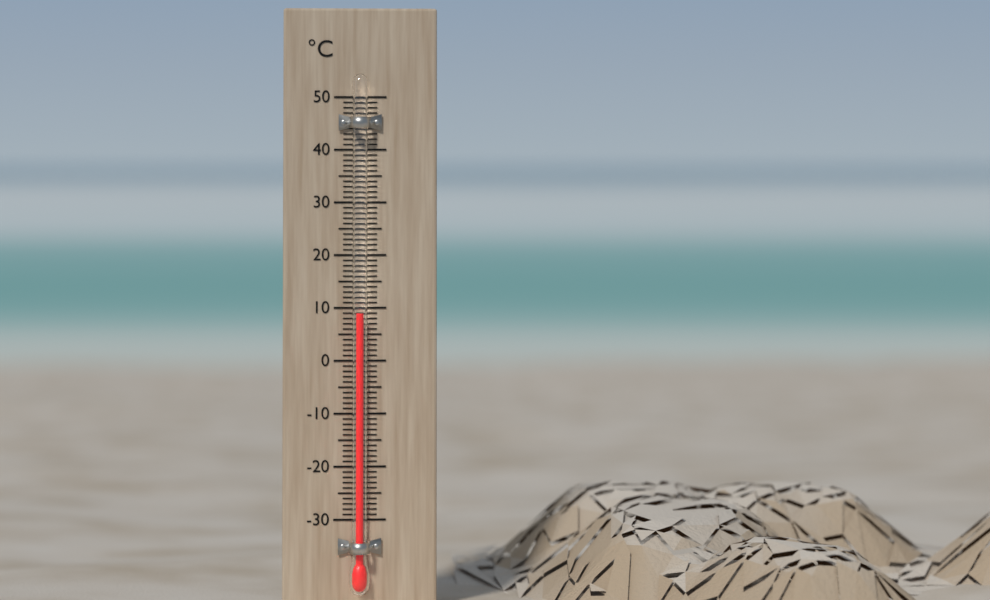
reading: 9 °C
